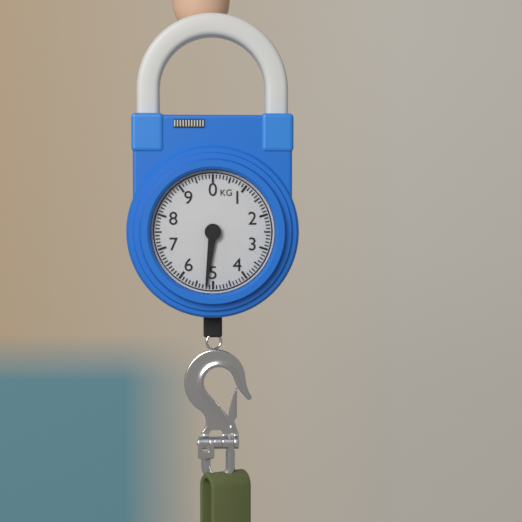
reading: 5.2 kg
